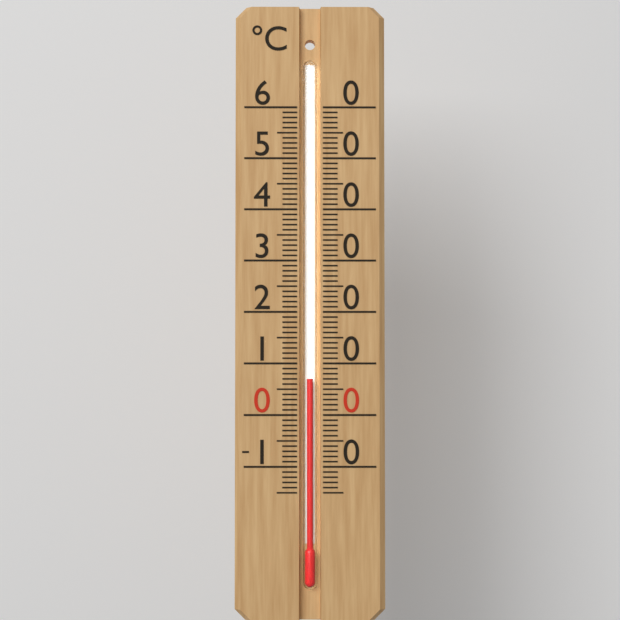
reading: 7 °C
